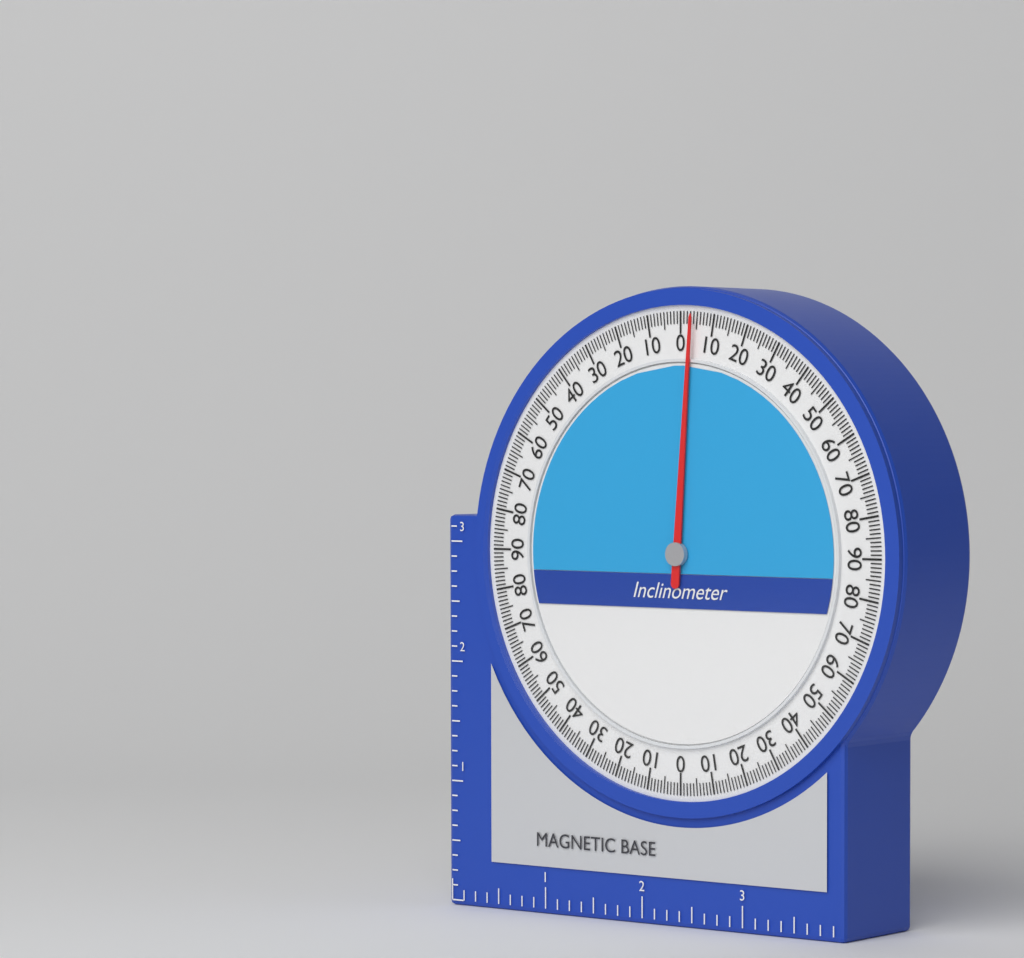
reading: 4 (no unit)
